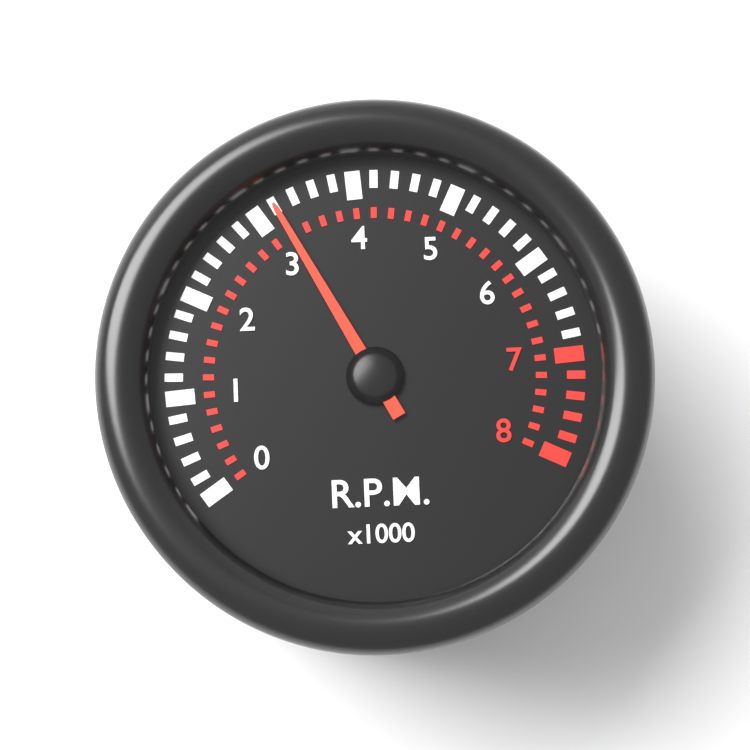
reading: 3.2 x1000 RPM
